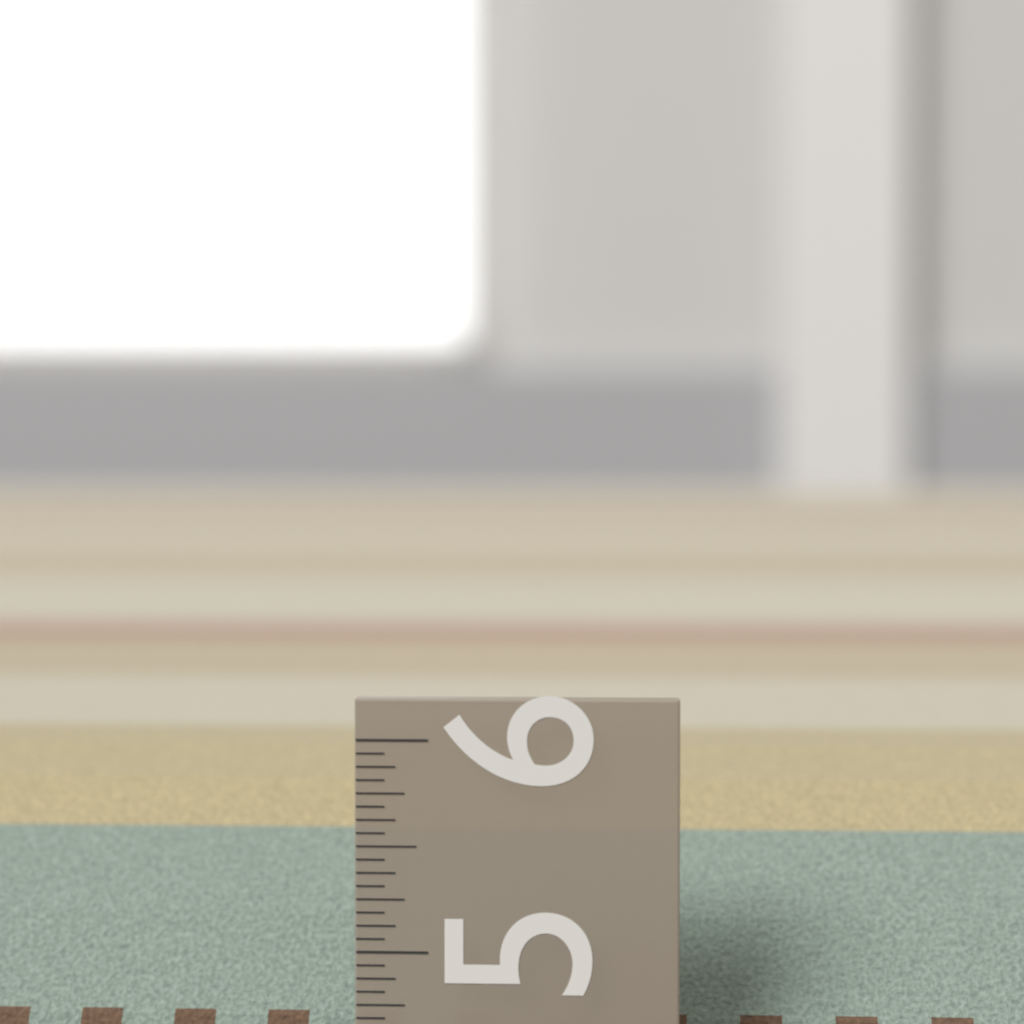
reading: 5.5625 in
